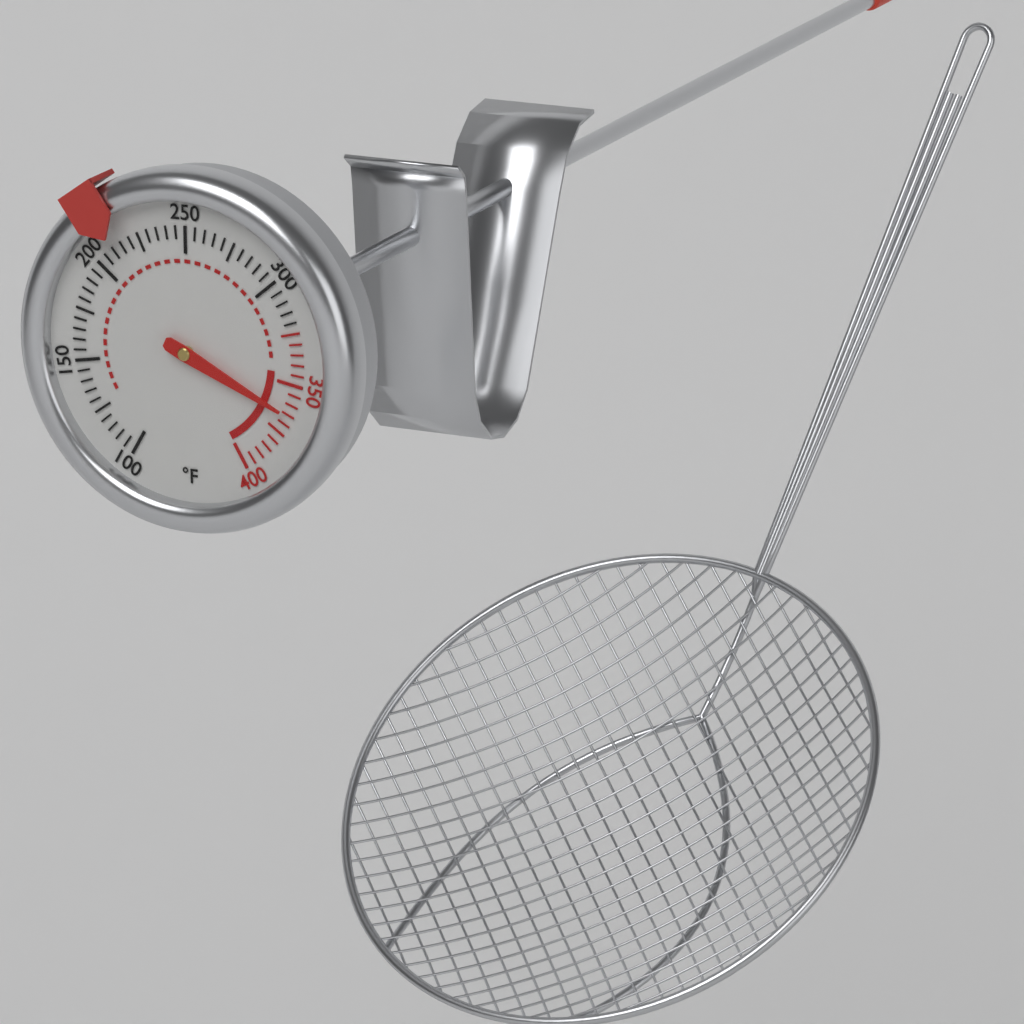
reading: 365 °F
